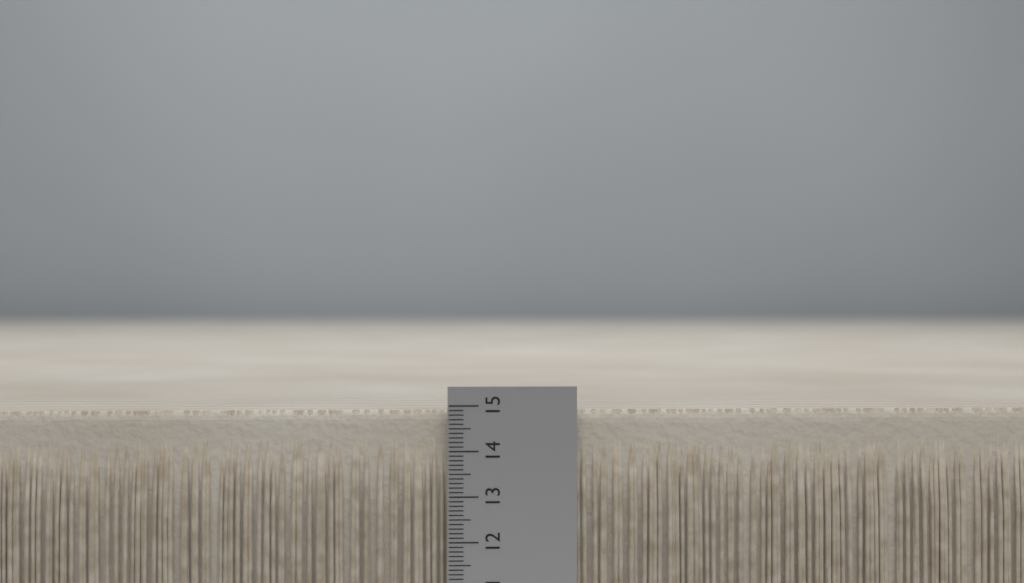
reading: 14.9 (no unit)
